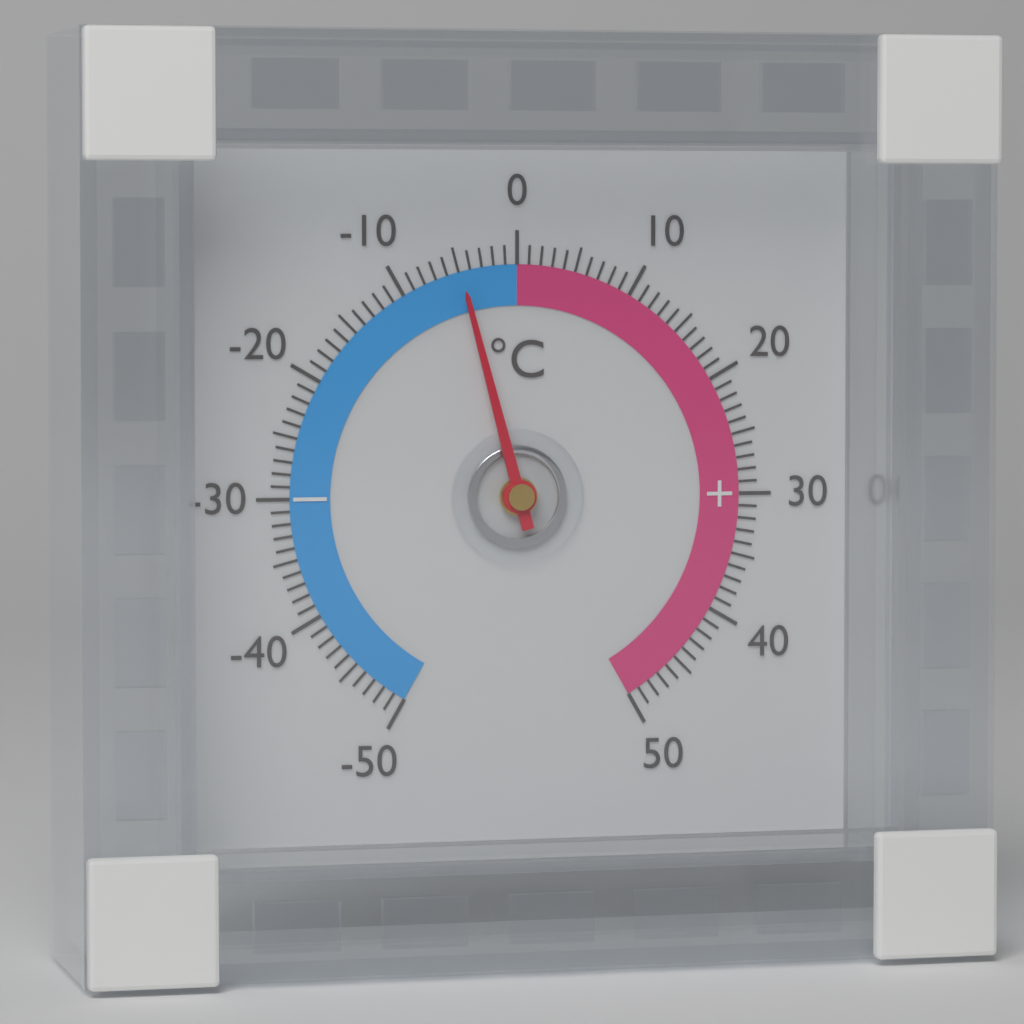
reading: -5 °C
